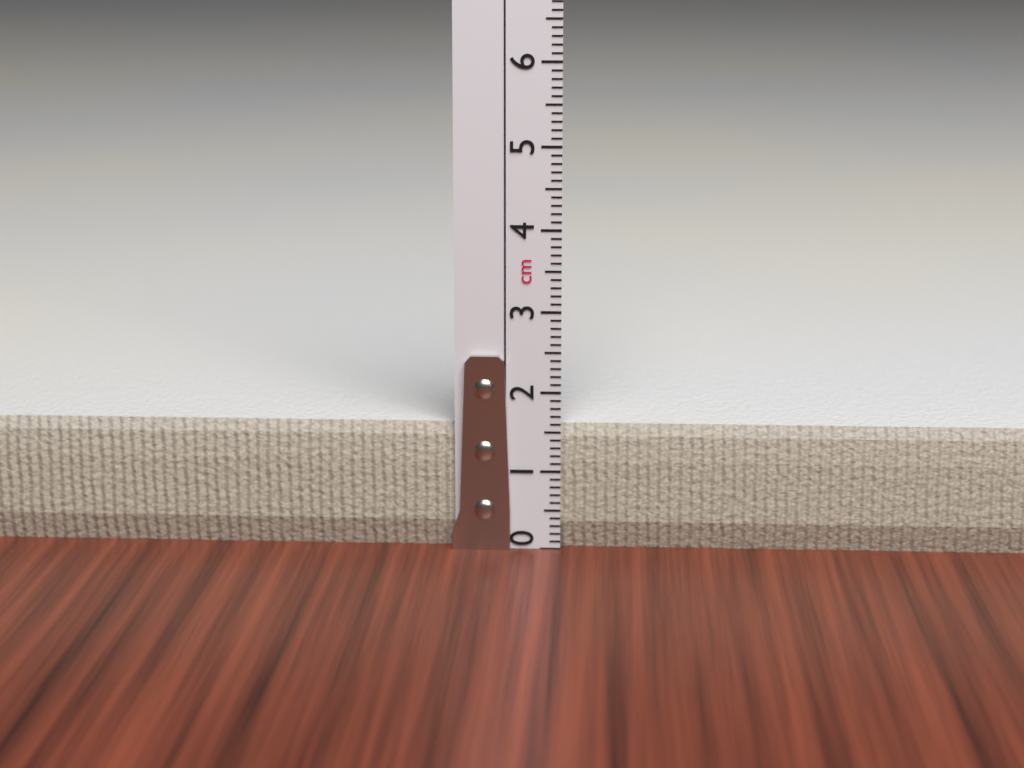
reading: 1.6 cm
